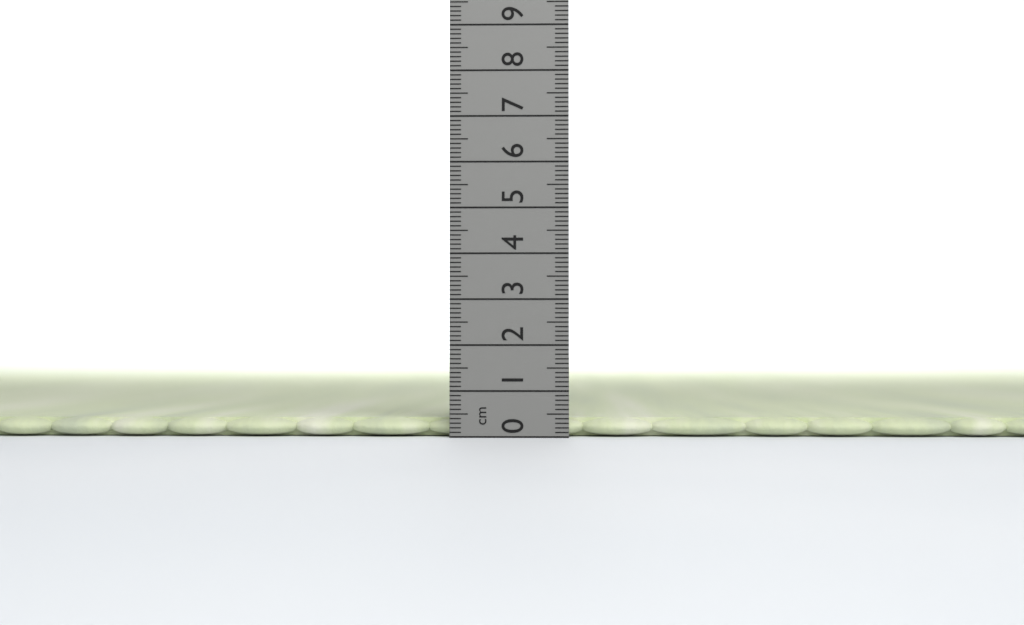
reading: 0.4 cm
